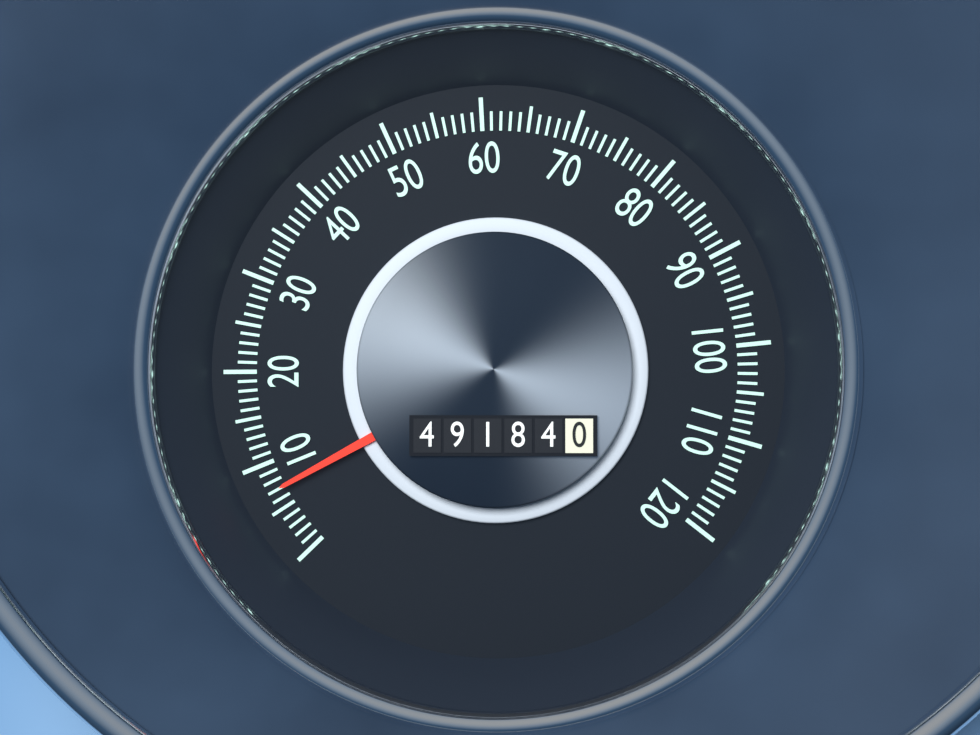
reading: 7 (no unit)
